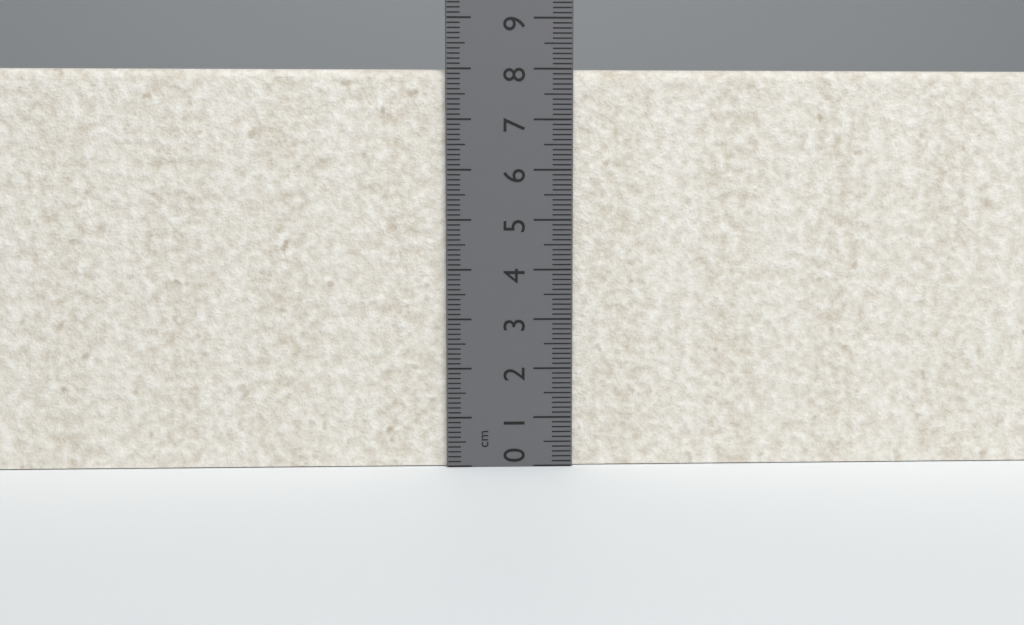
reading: 8.0 cm
